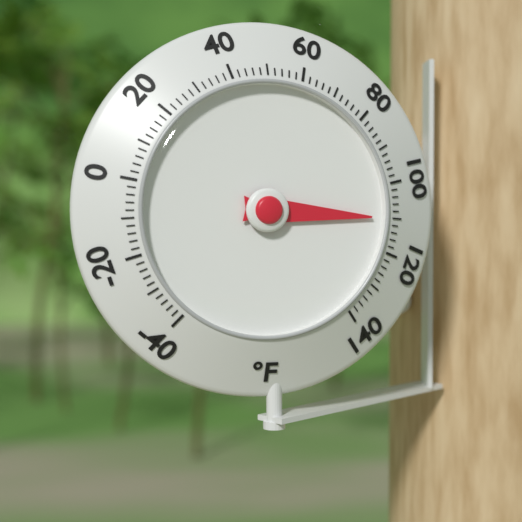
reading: 110 °F
